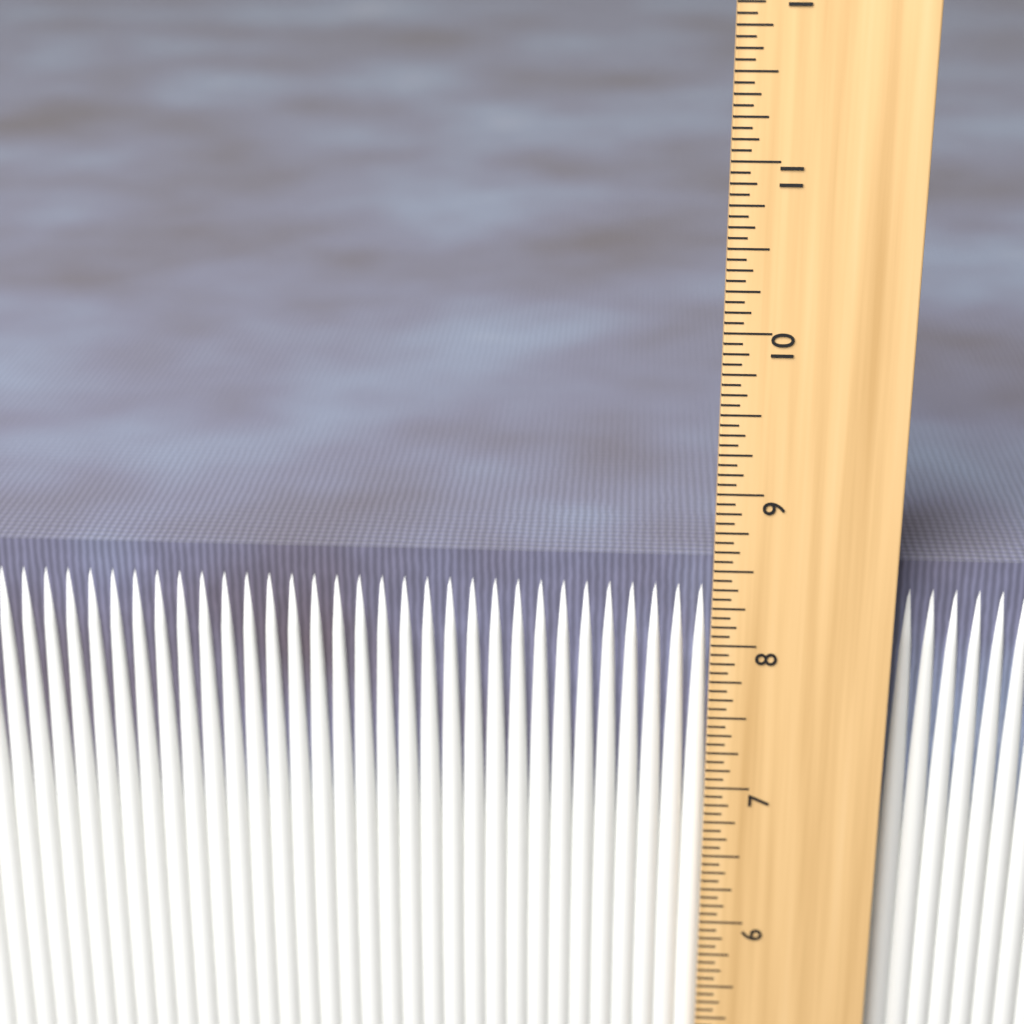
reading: 8.5000 in
